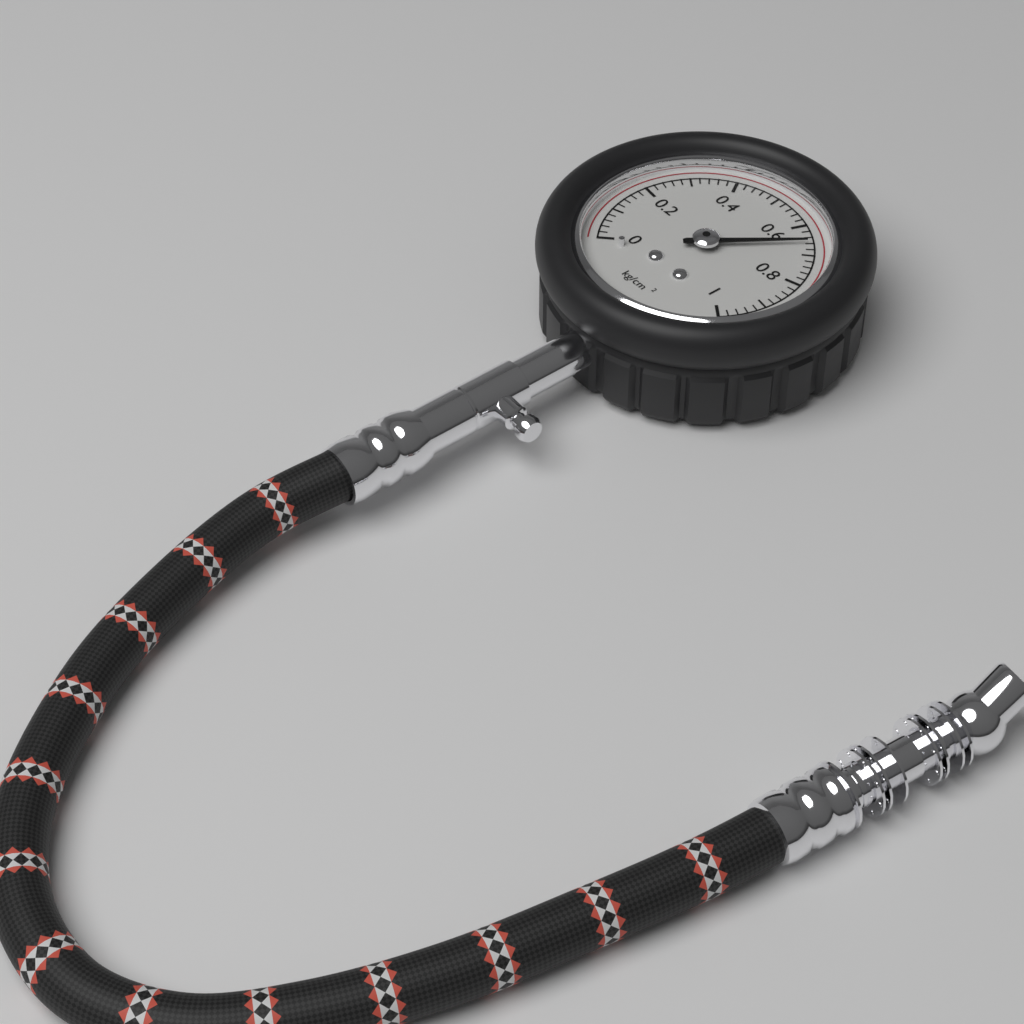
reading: 0.66 kg/cm²
